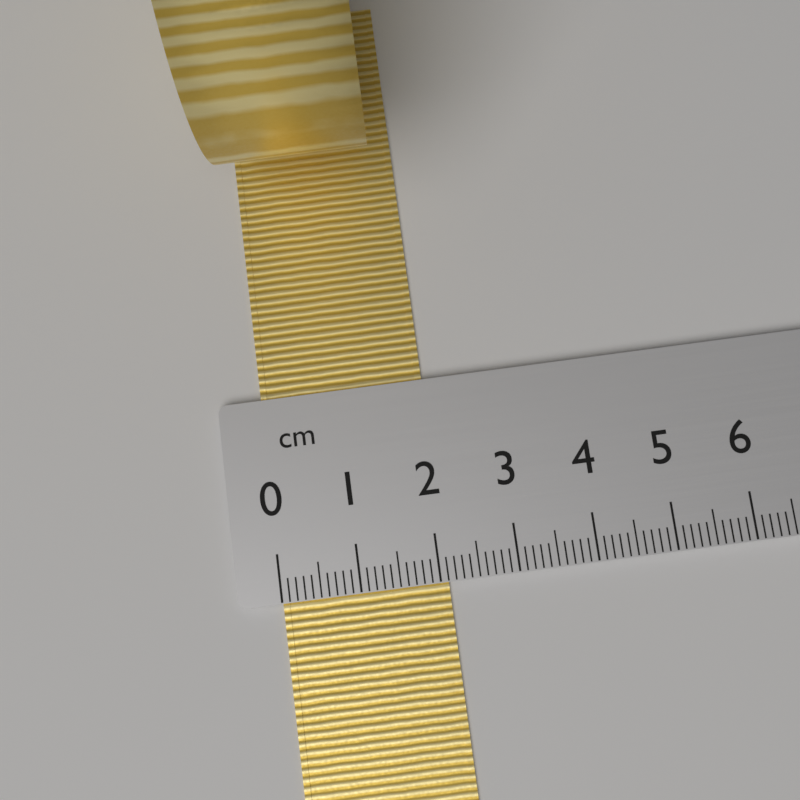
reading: 2.1 cm
